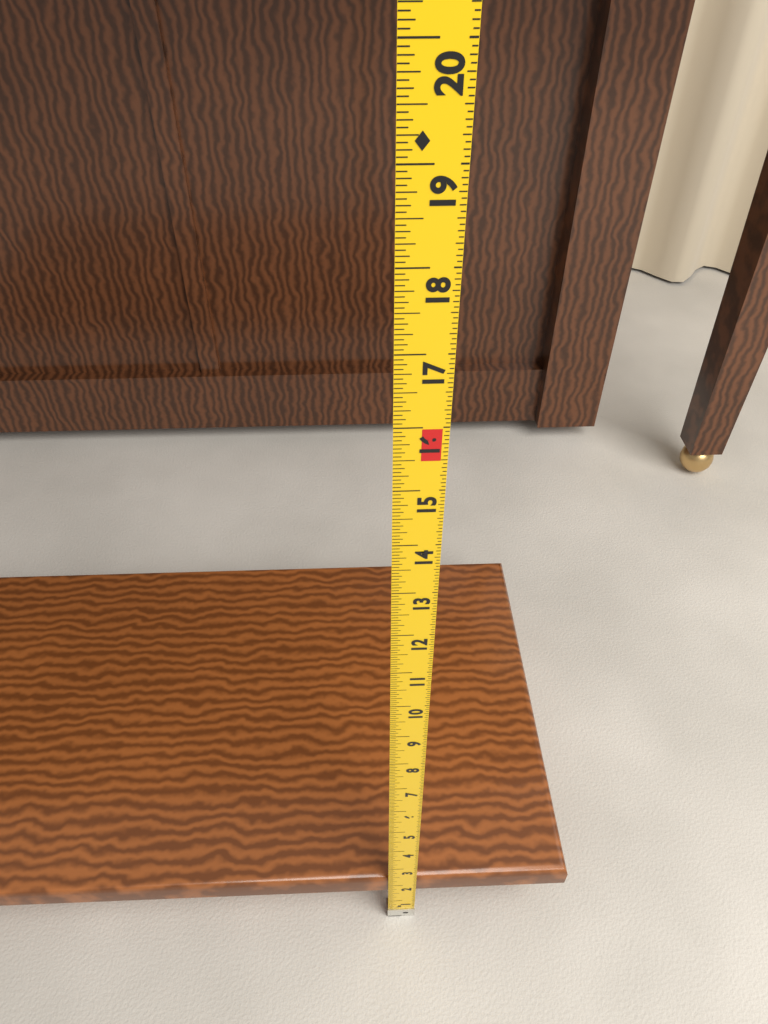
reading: 2.3125 in
